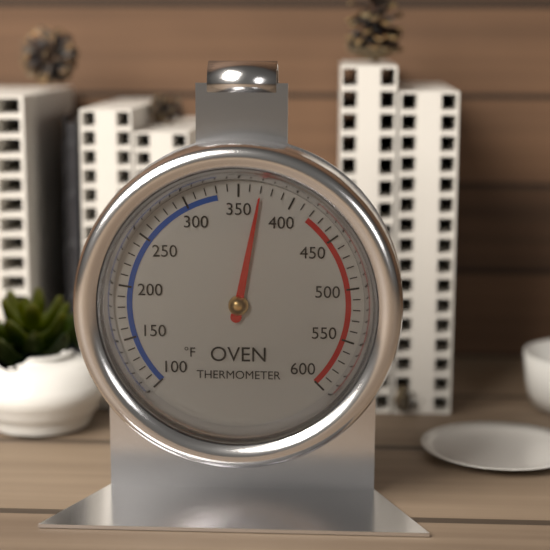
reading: 370 °F
